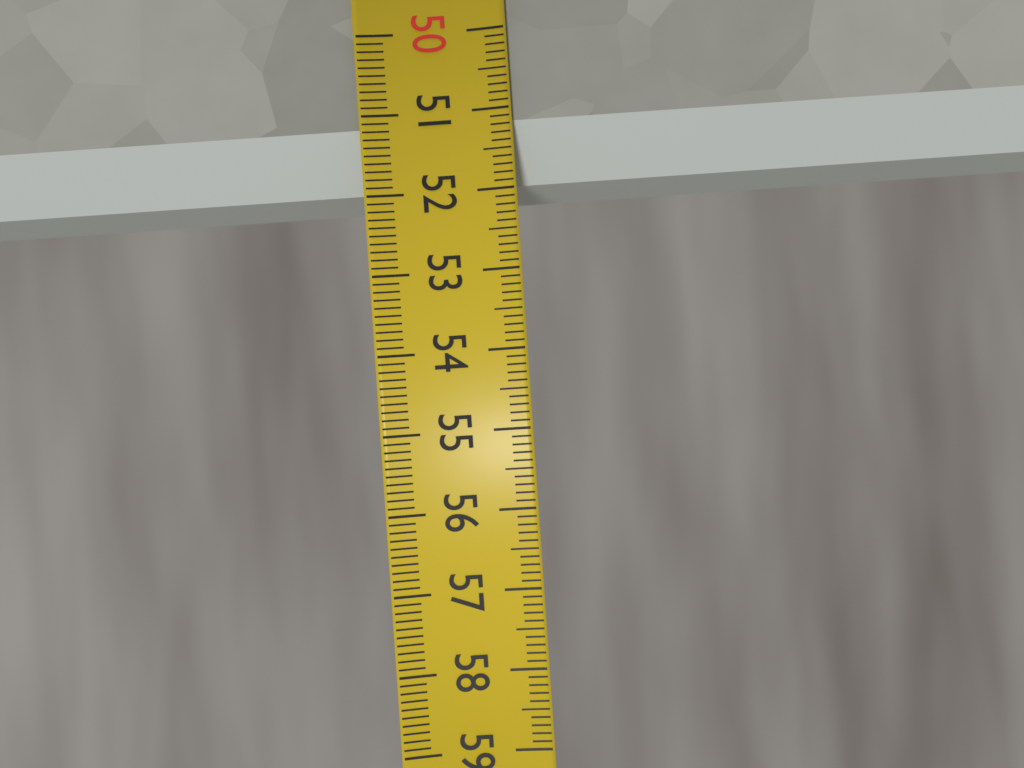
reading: 51.9 (no unit)
